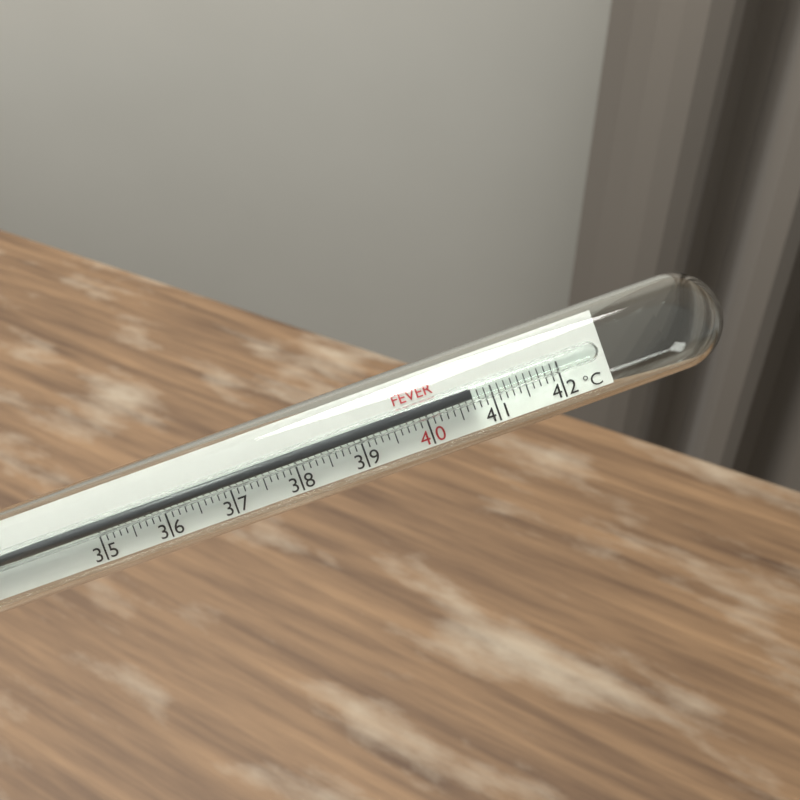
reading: 40.7 °C
